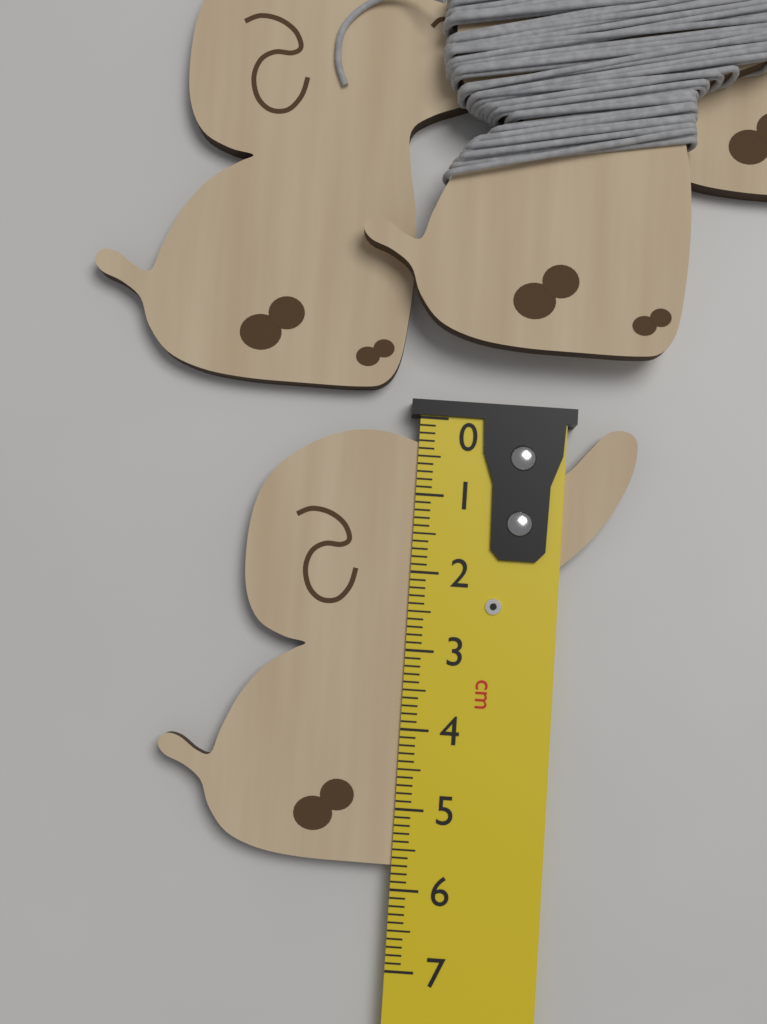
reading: 5.7 cm
